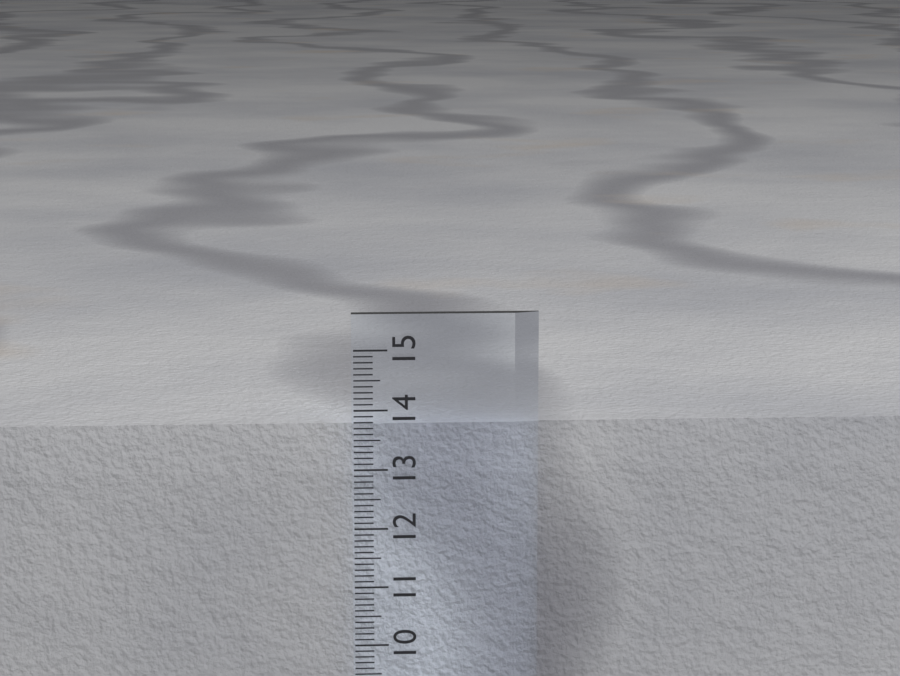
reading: 13.7 cm
